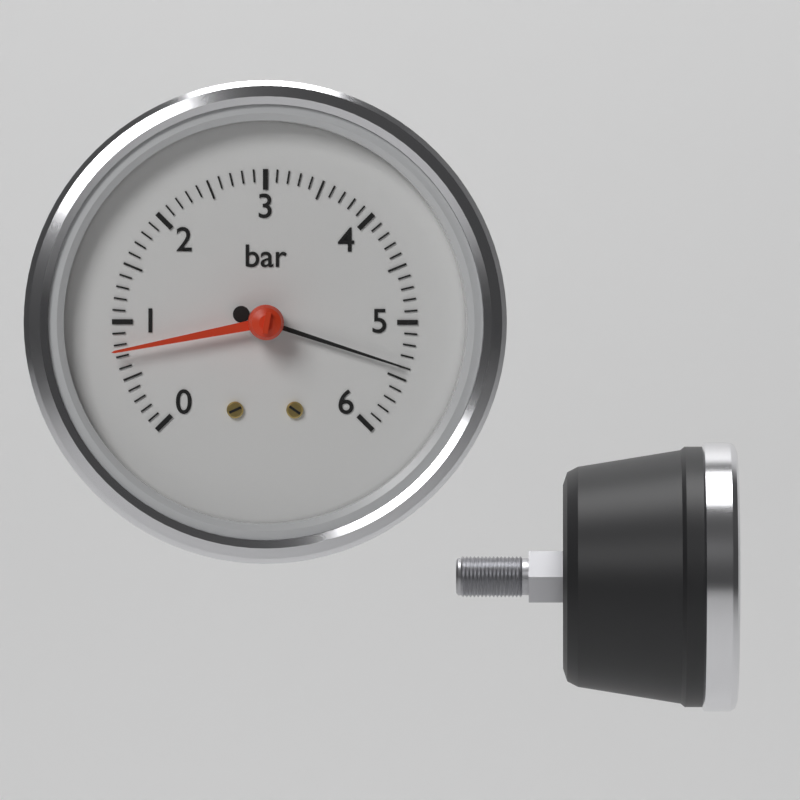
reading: 5.4 bar
